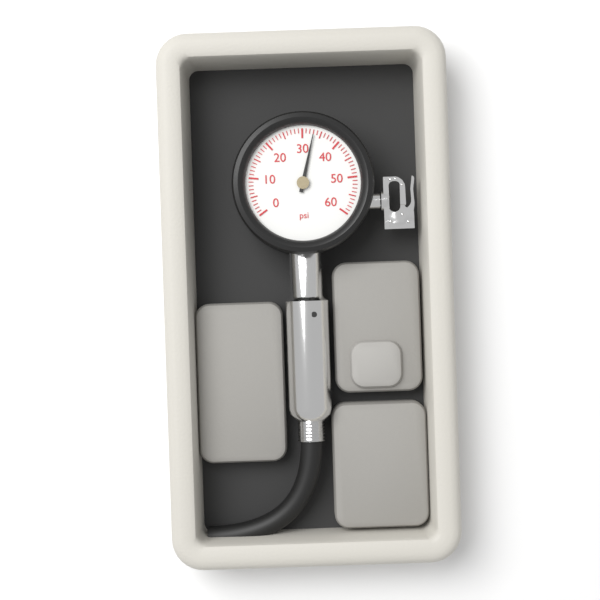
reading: 33 psi
